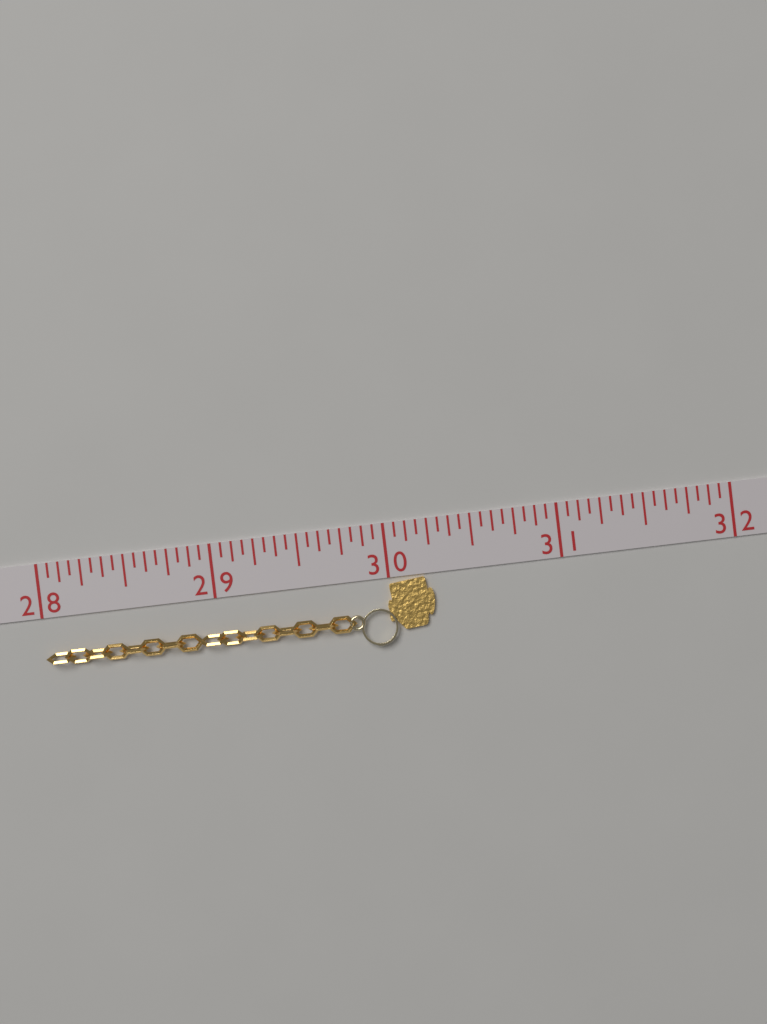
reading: 30.2500 (no unit)
